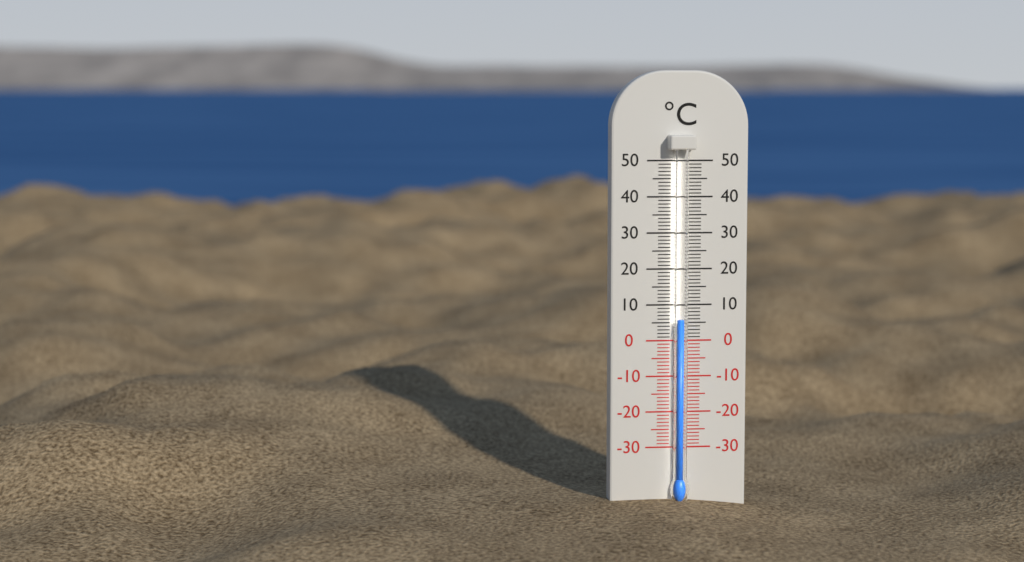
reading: 6 °C
